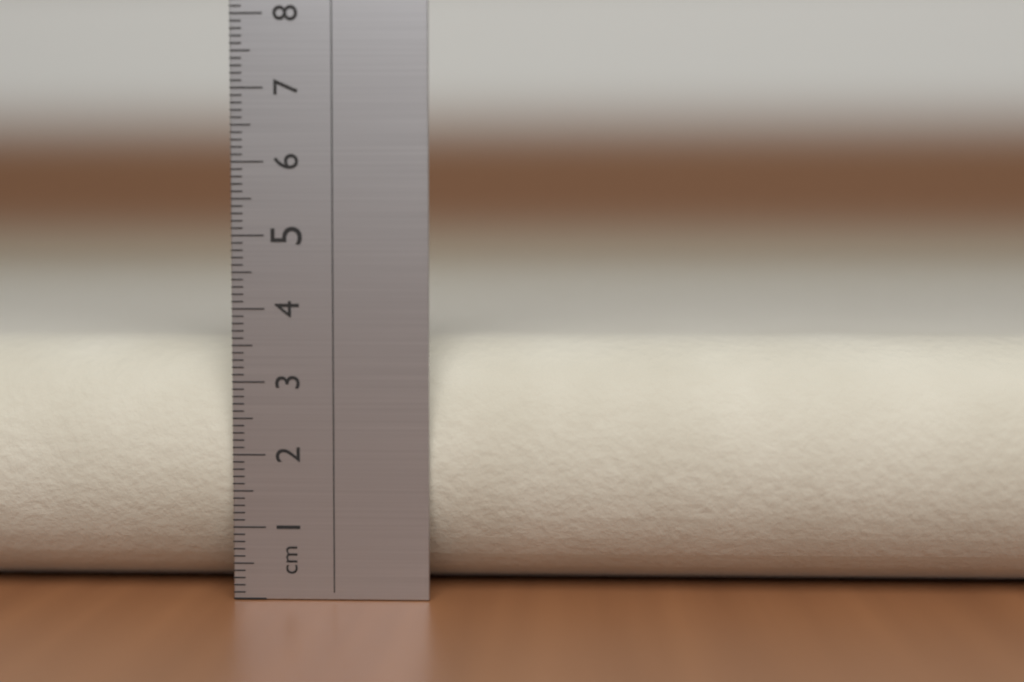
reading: 3.6 cm
